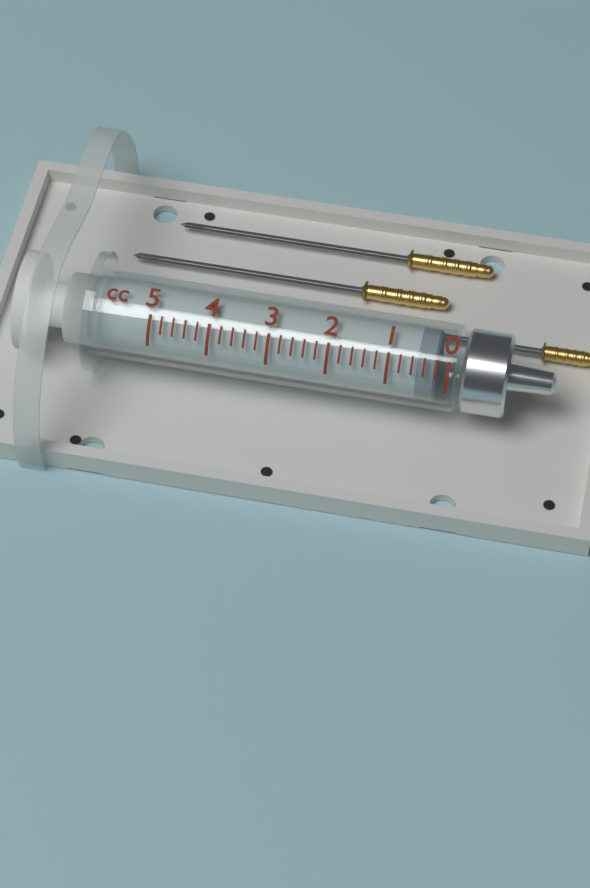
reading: 0.2 cc
